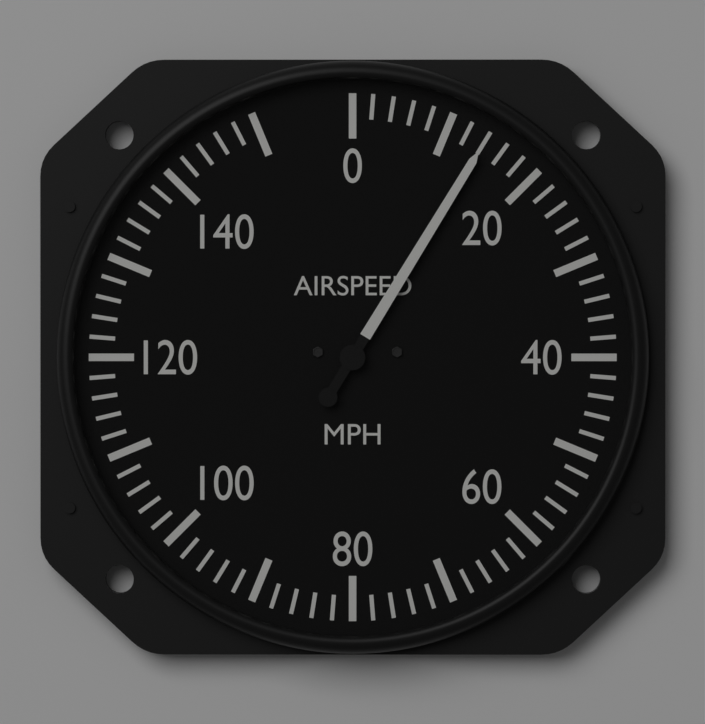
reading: 14 mph
